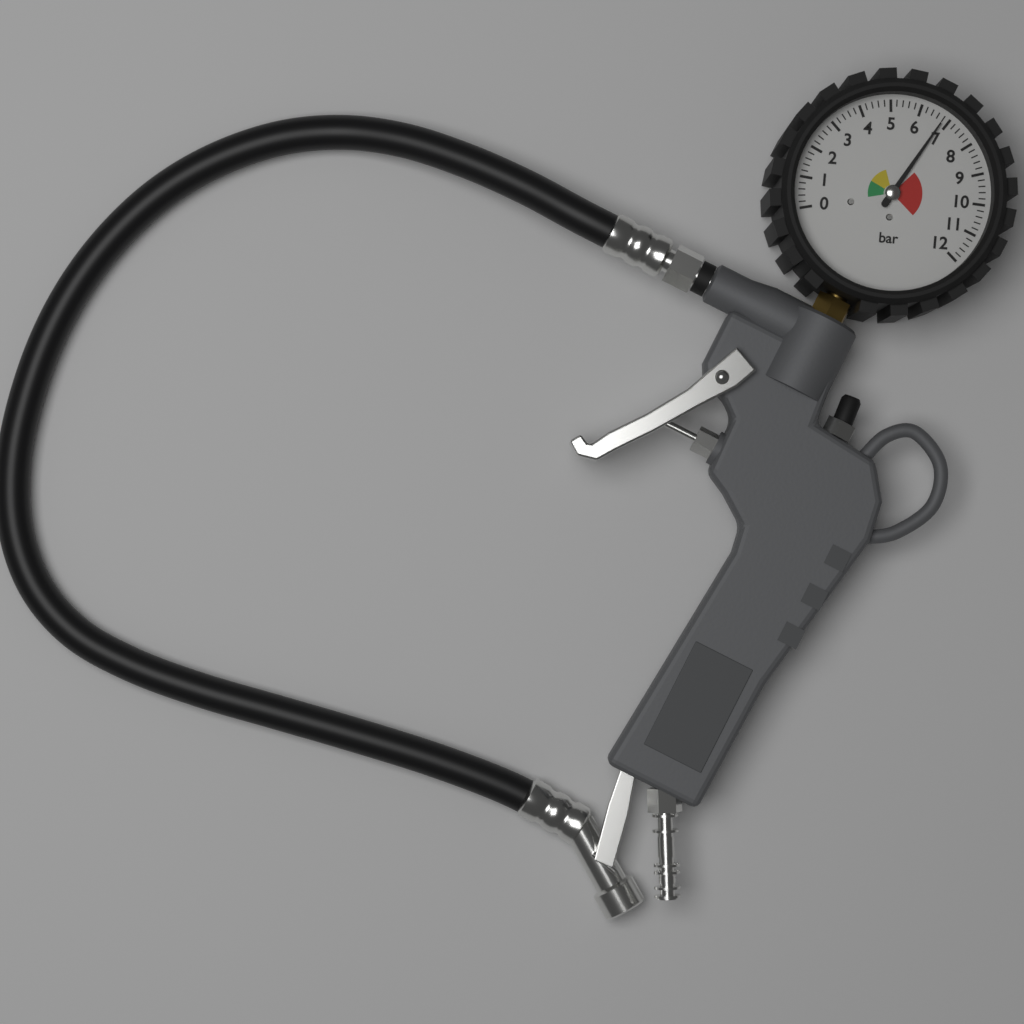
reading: 6.8 bar
